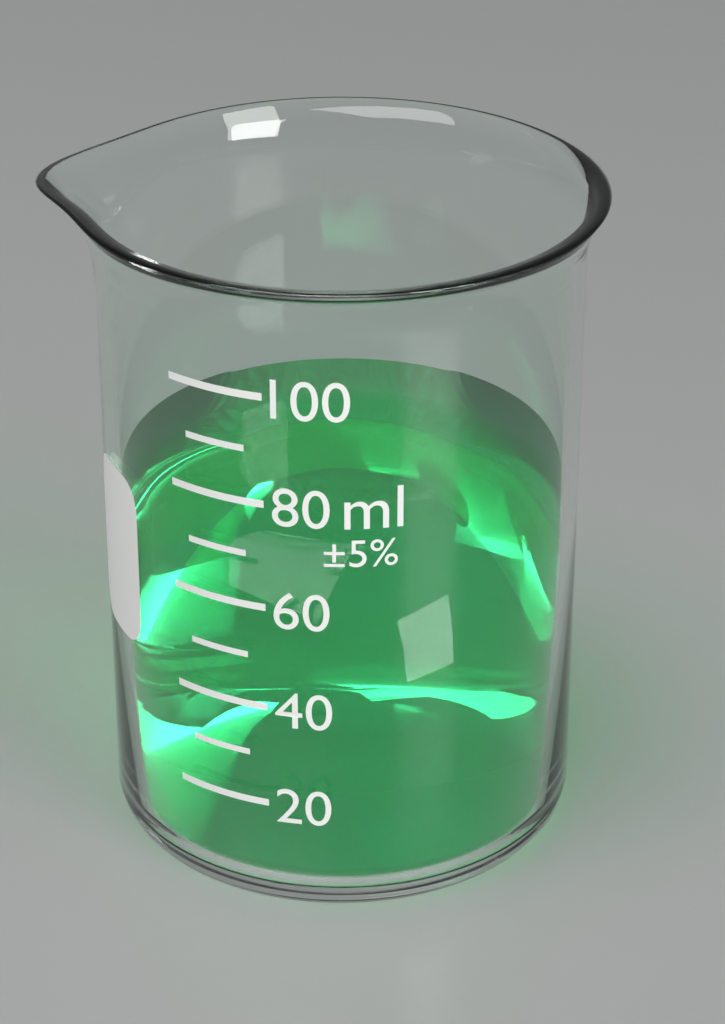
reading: 70 ml
